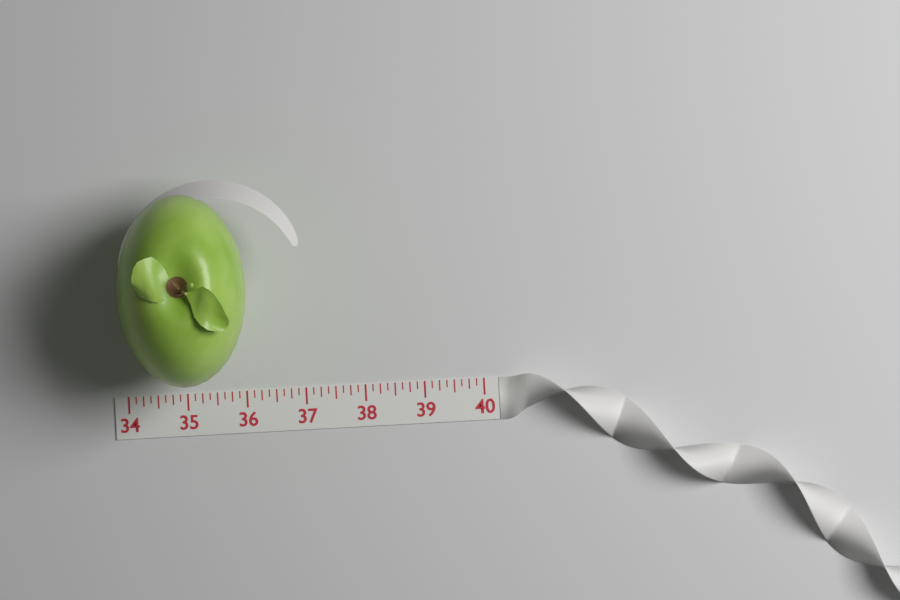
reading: 36.125 (no unit)
